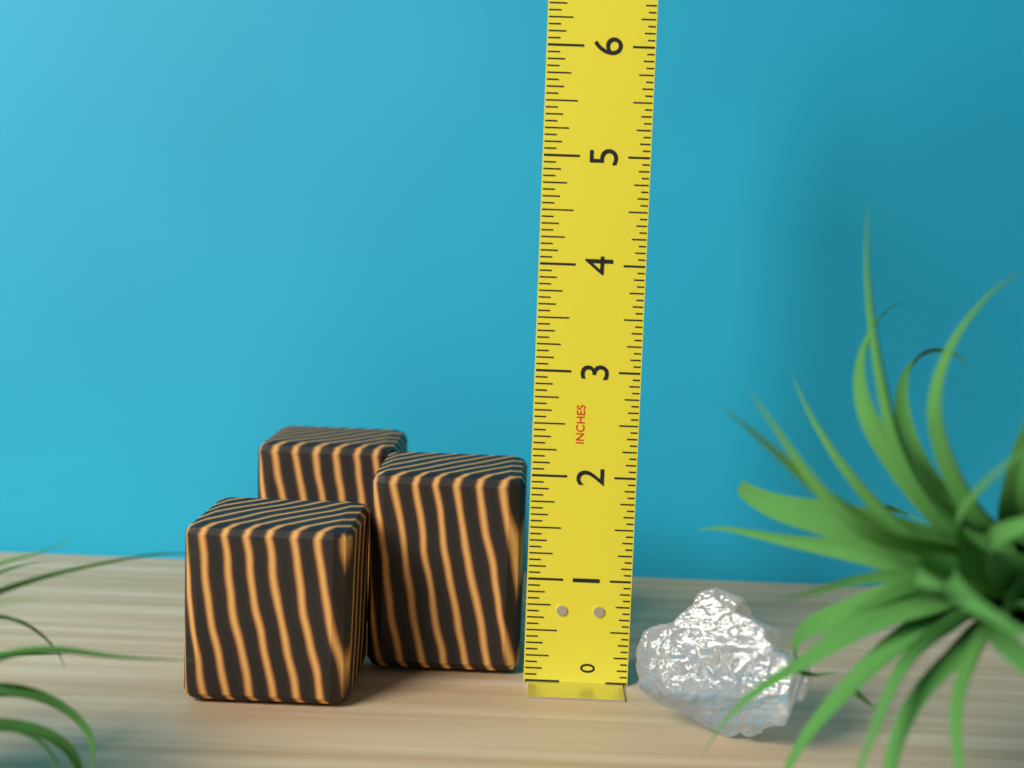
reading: 1.9375 in
